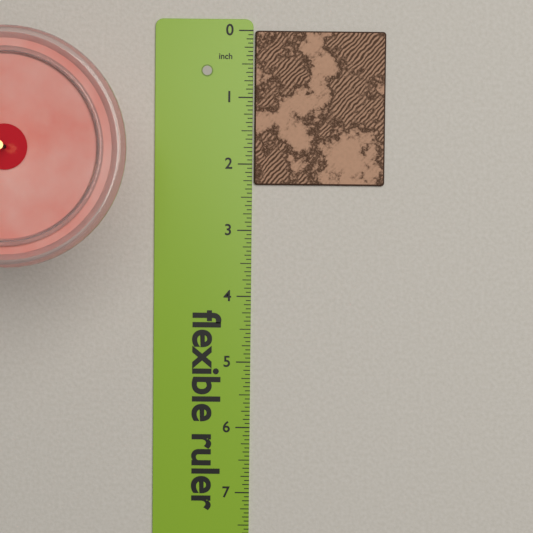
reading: 2.3125 in
